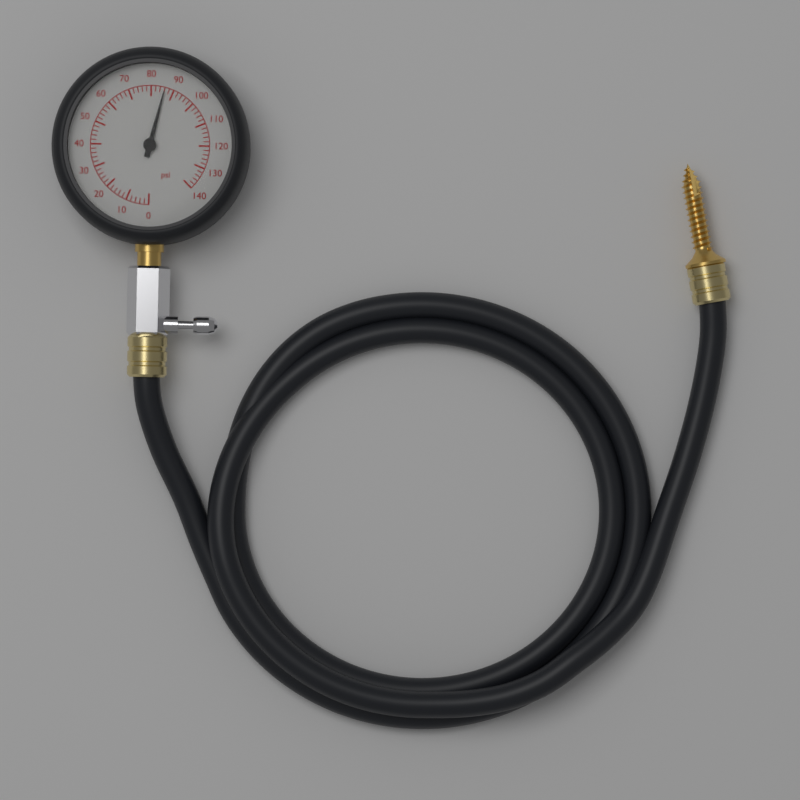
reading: 86 psi
